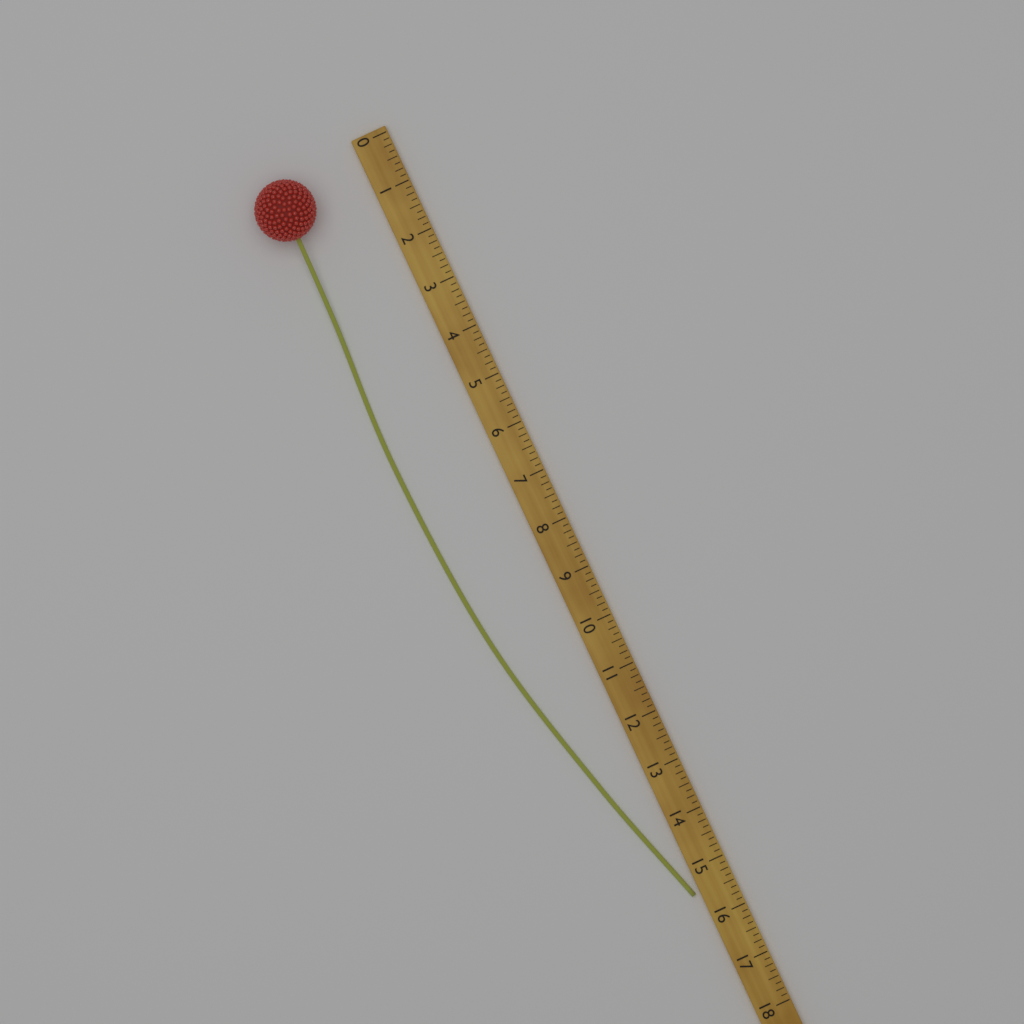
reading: 15.500 (no unit)
